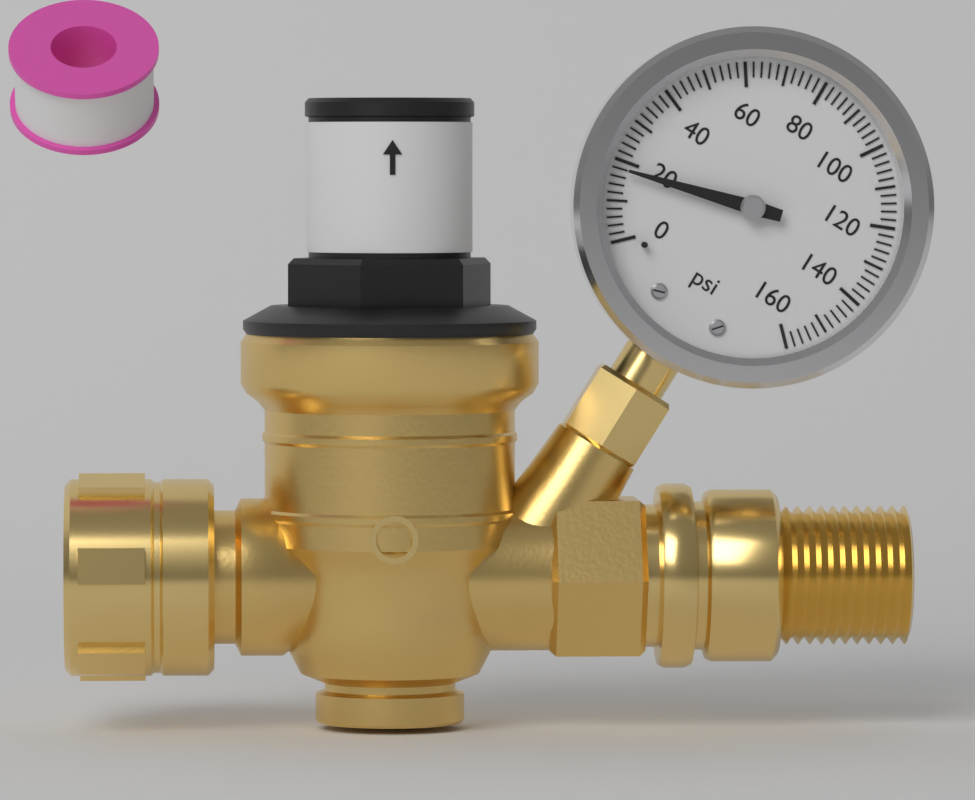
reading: 18 psi
